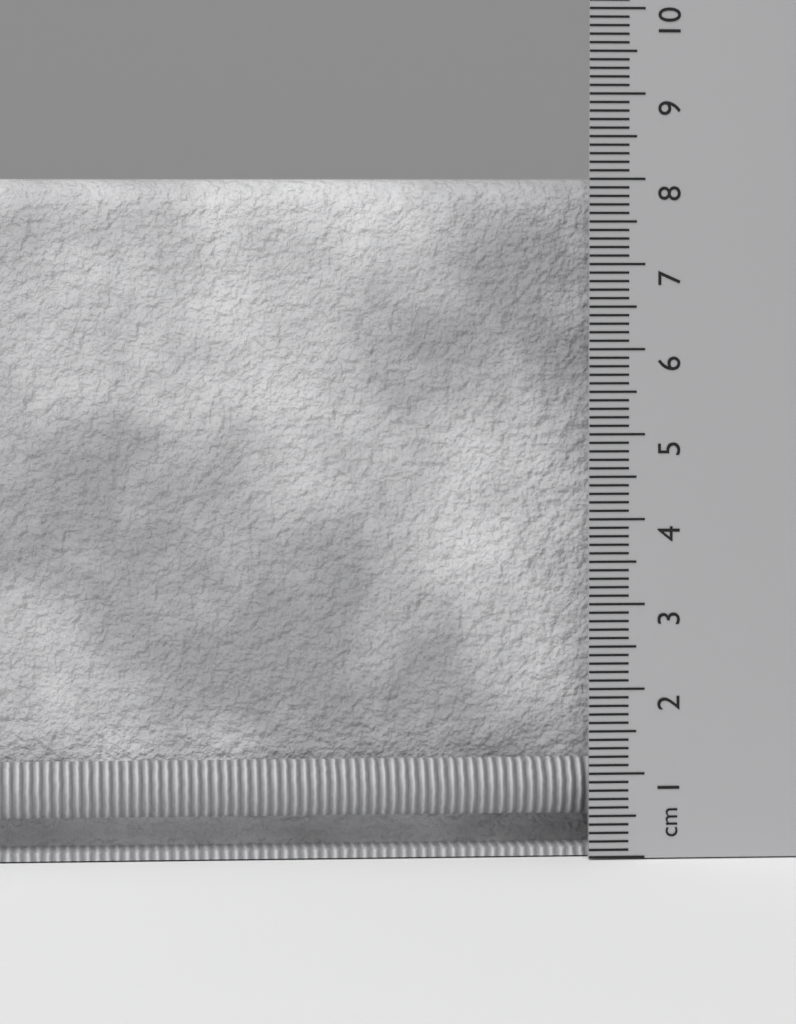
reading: 8.0 cm
